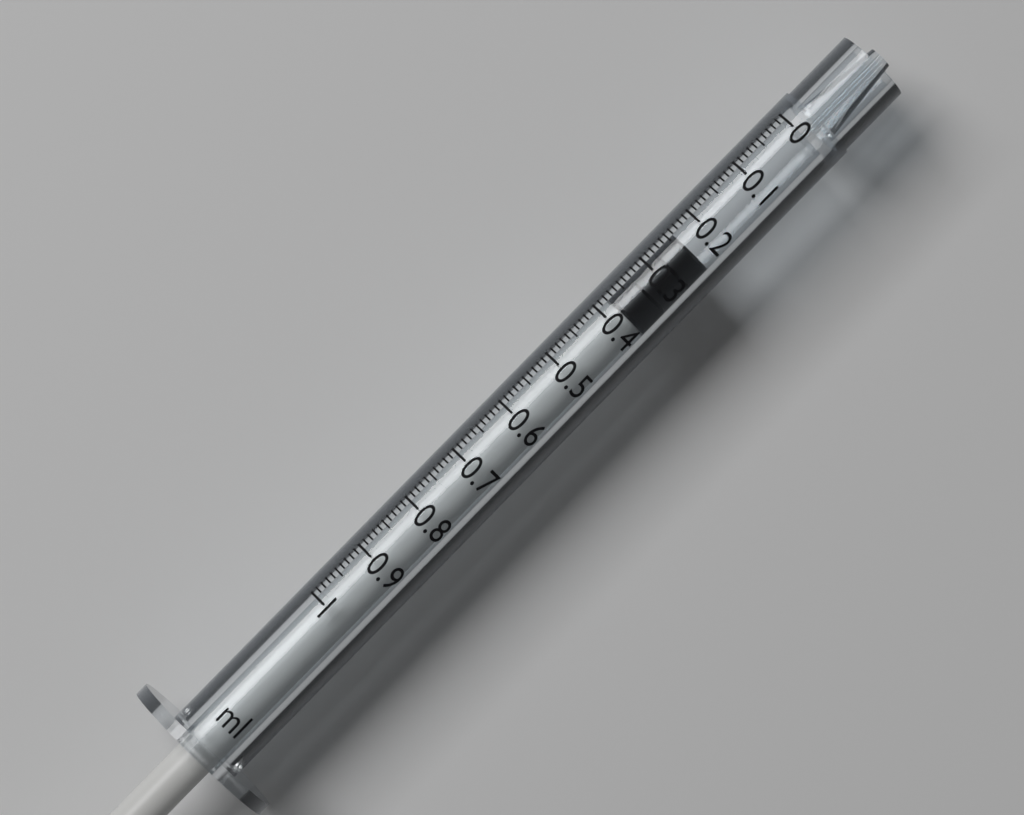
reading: 0.24 ml
